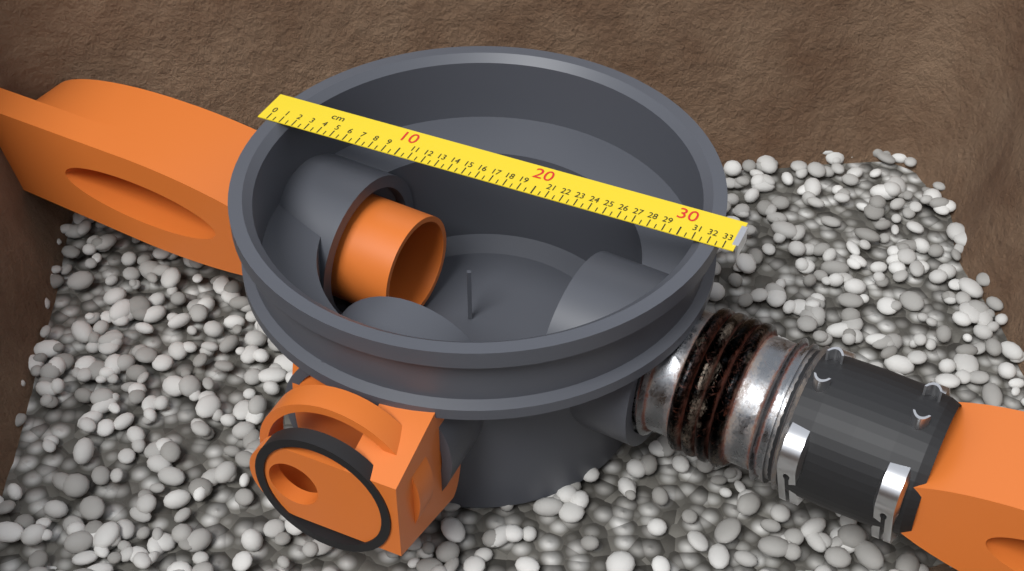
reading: 32.5 cm
